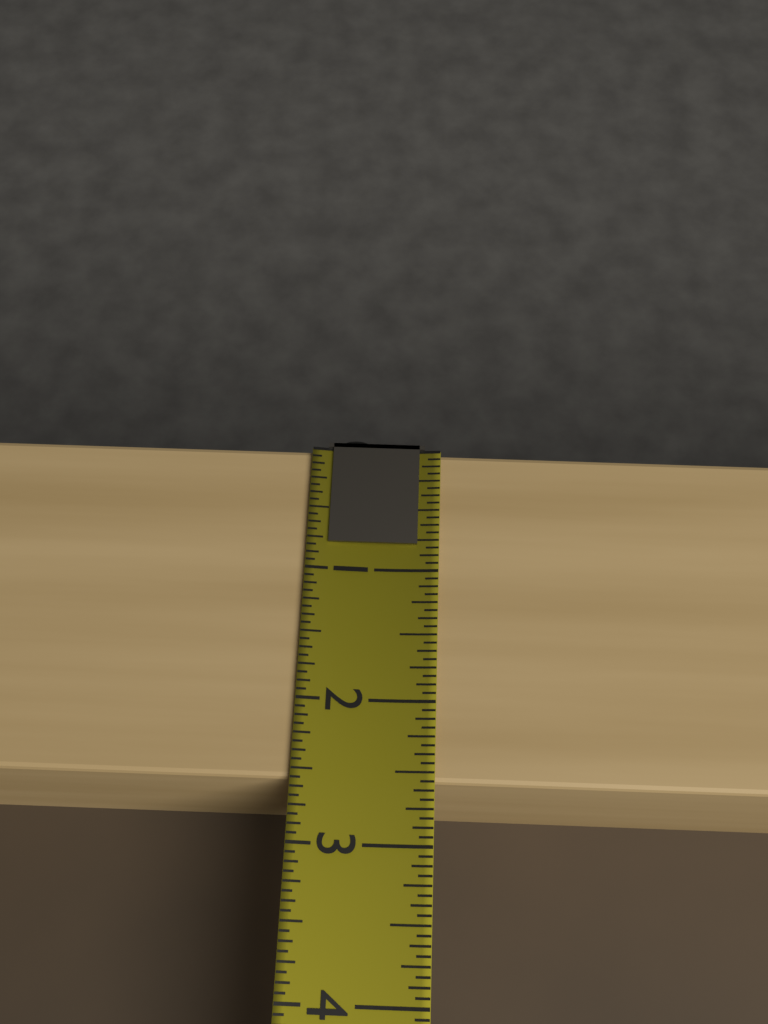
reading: 2.5625 (no unit)
